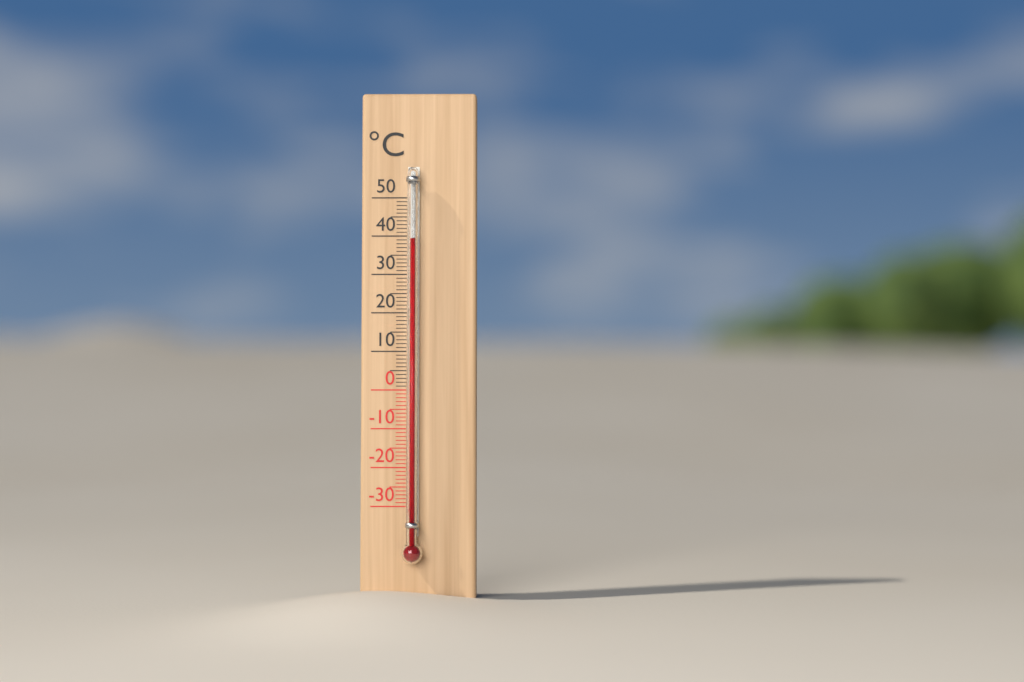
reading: 39 °C
